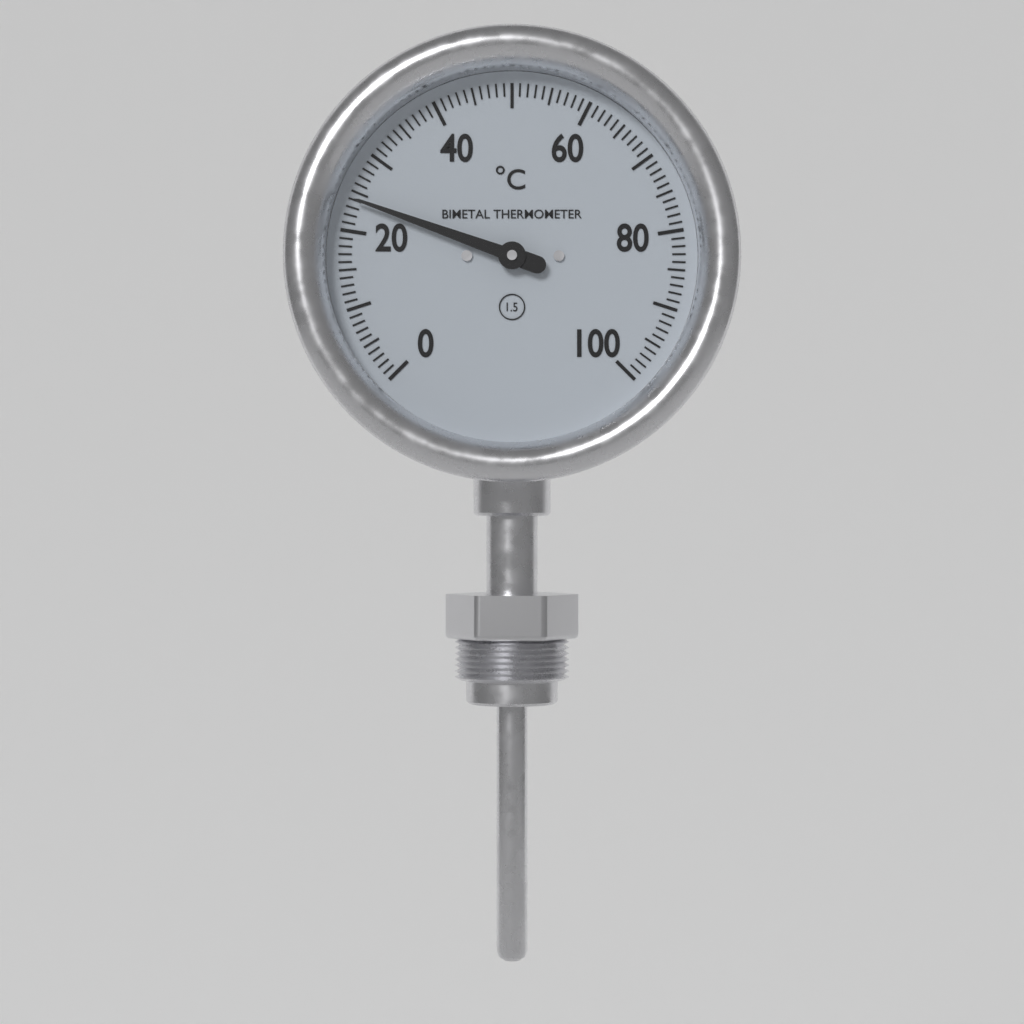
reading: 24 °C
